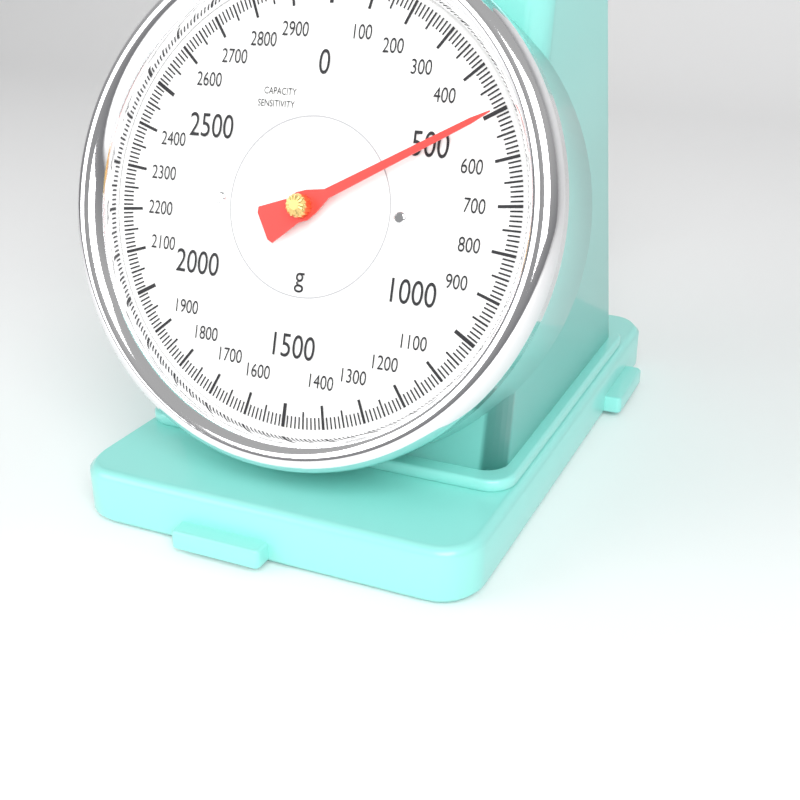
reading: 500 g
